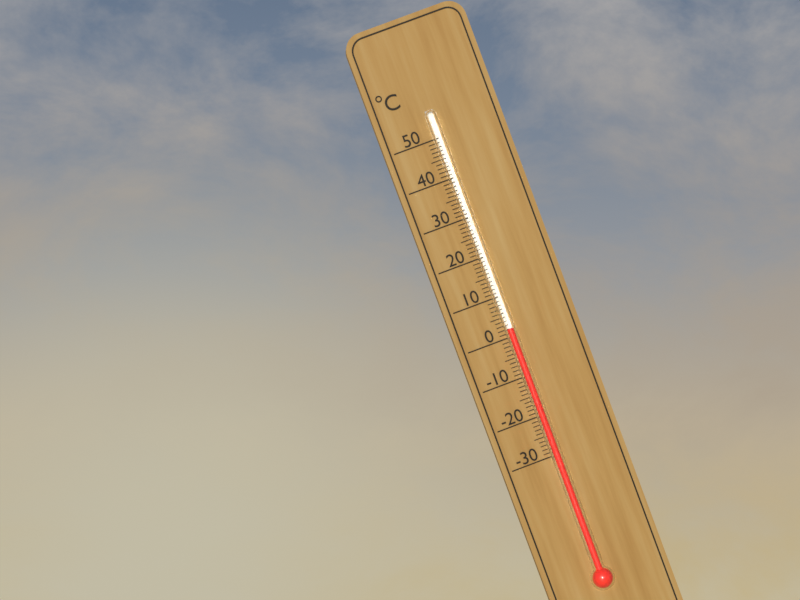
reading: 2 °C
